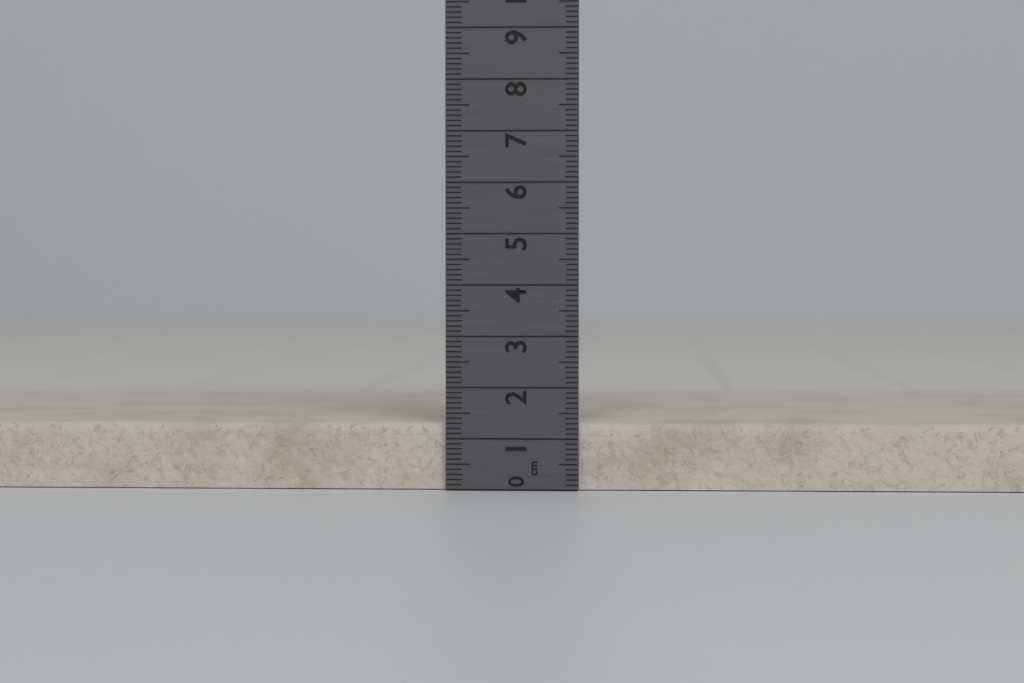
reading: 1.3 cm
